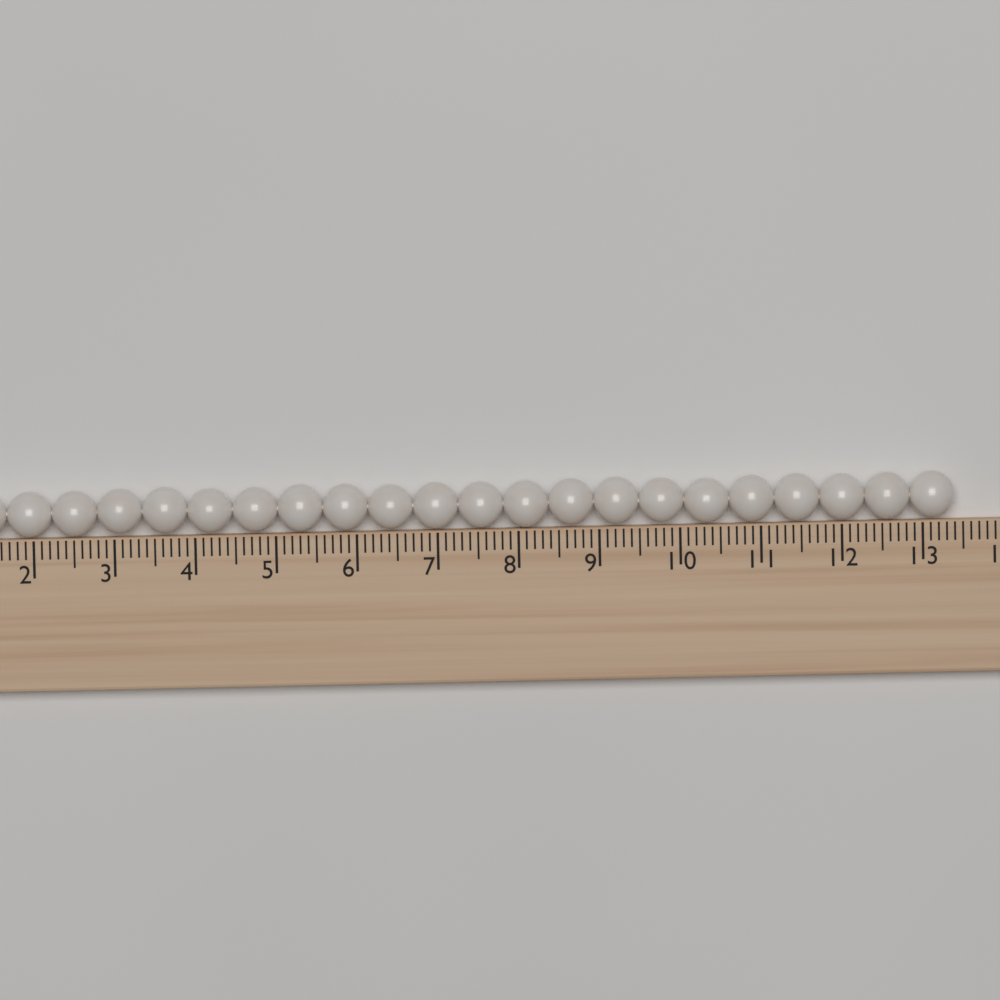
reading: 13.4 (no unit)
